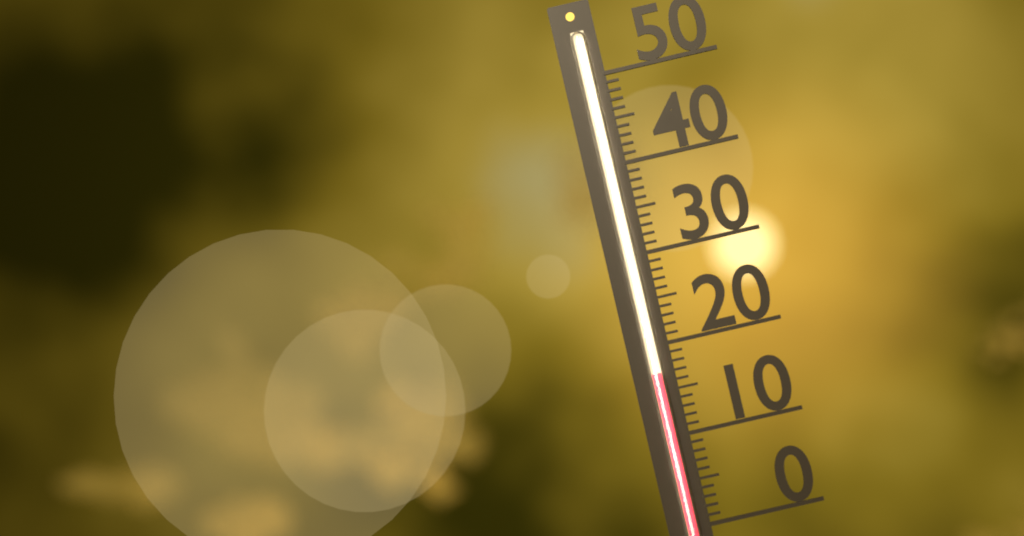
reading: 17 (no unit)
